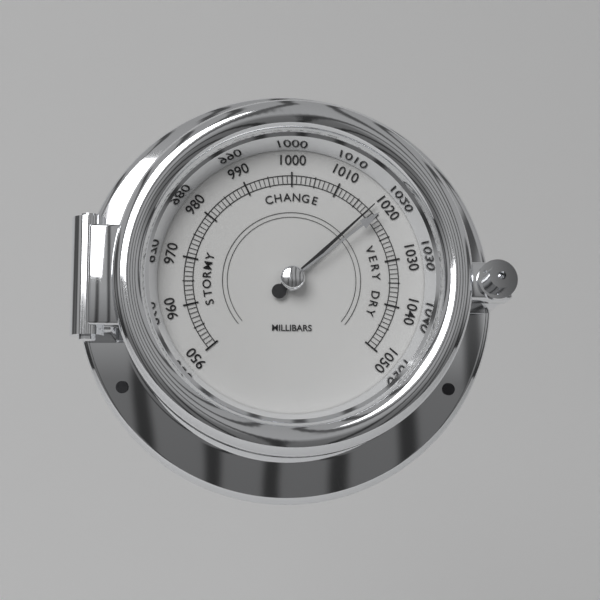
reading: 1018 mbar
